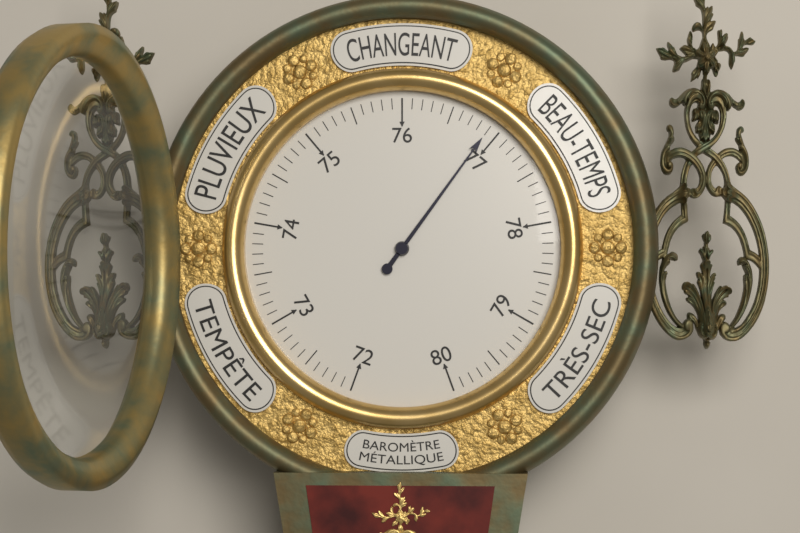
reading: 76.9 (no unit)
